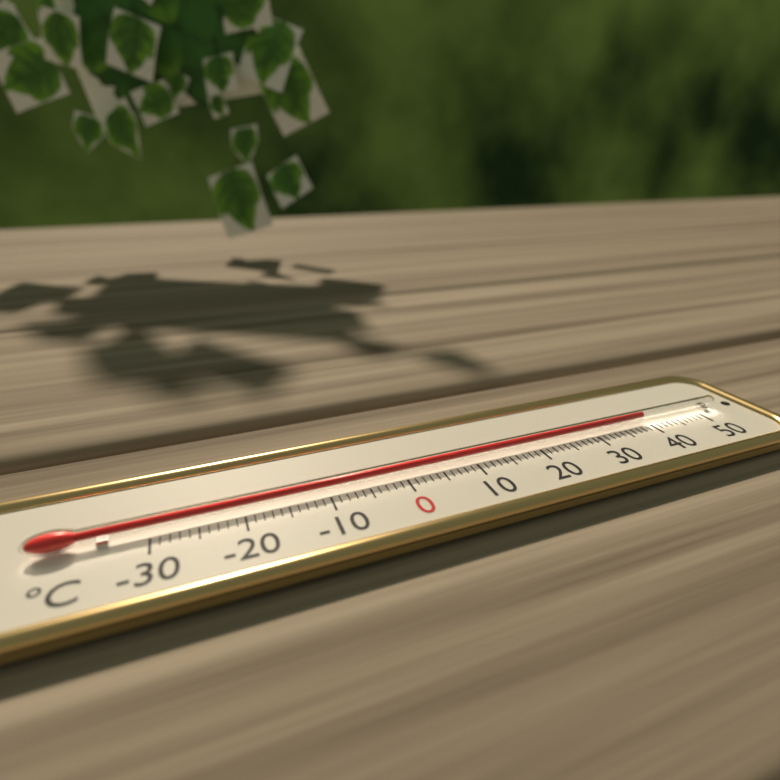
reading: 39 °C
